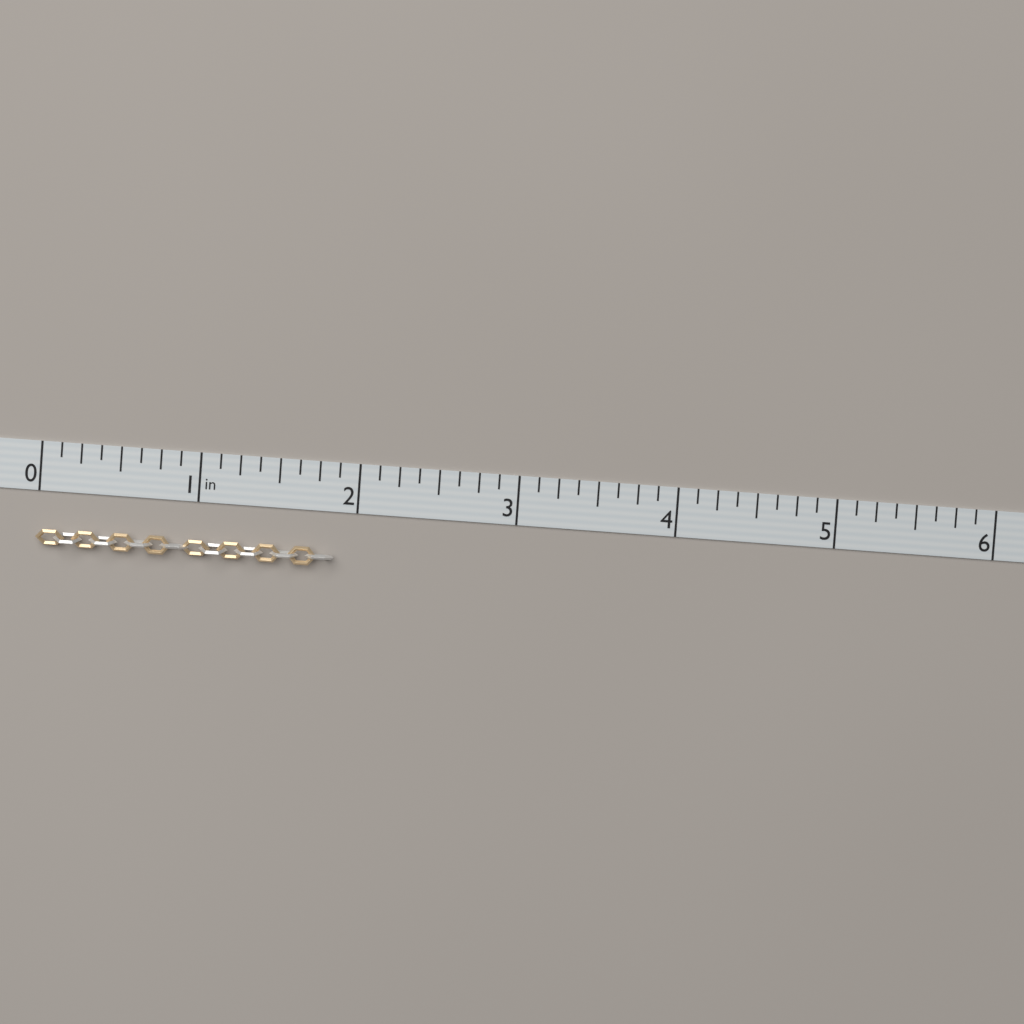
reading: 1.875 in
